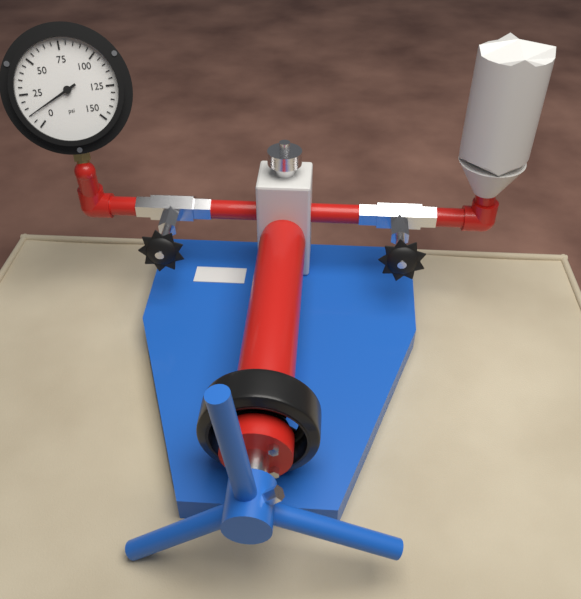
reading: 10 psi
